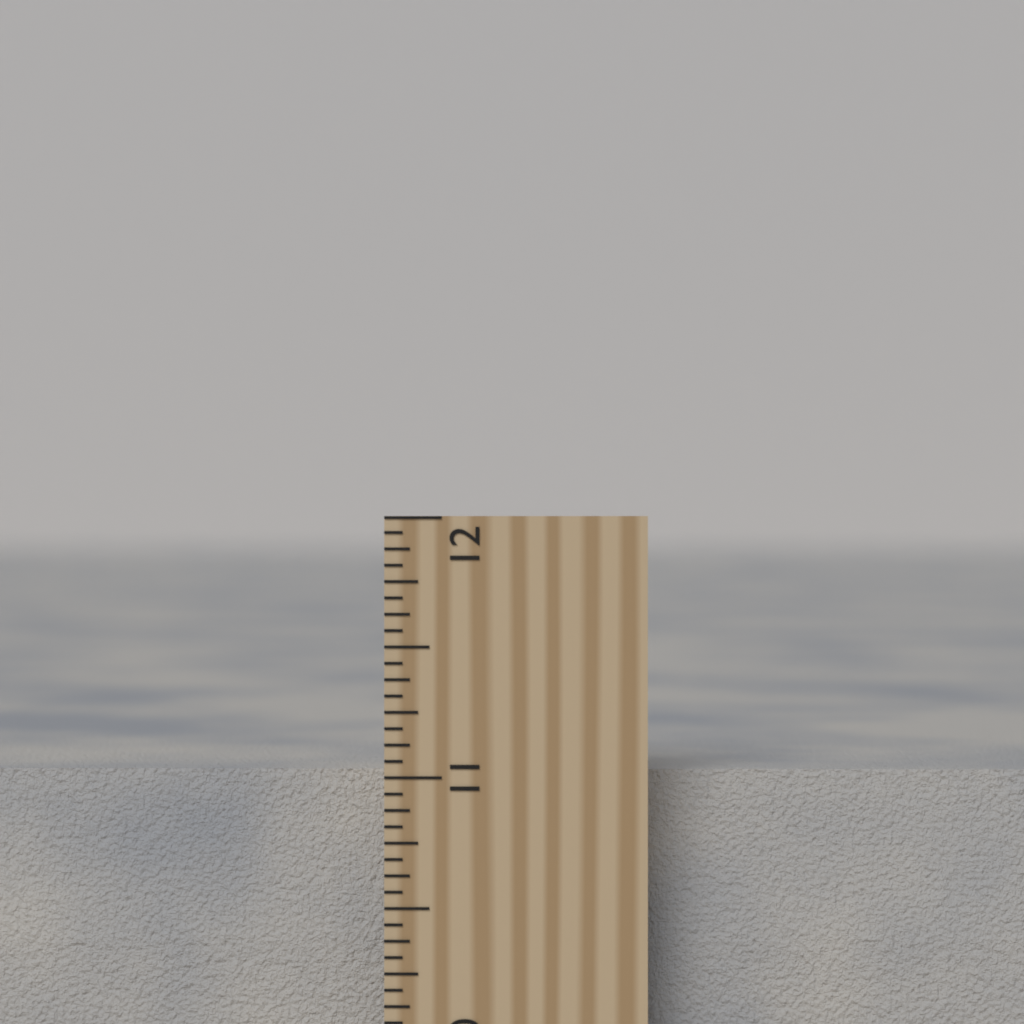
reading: 11.0000 inch
